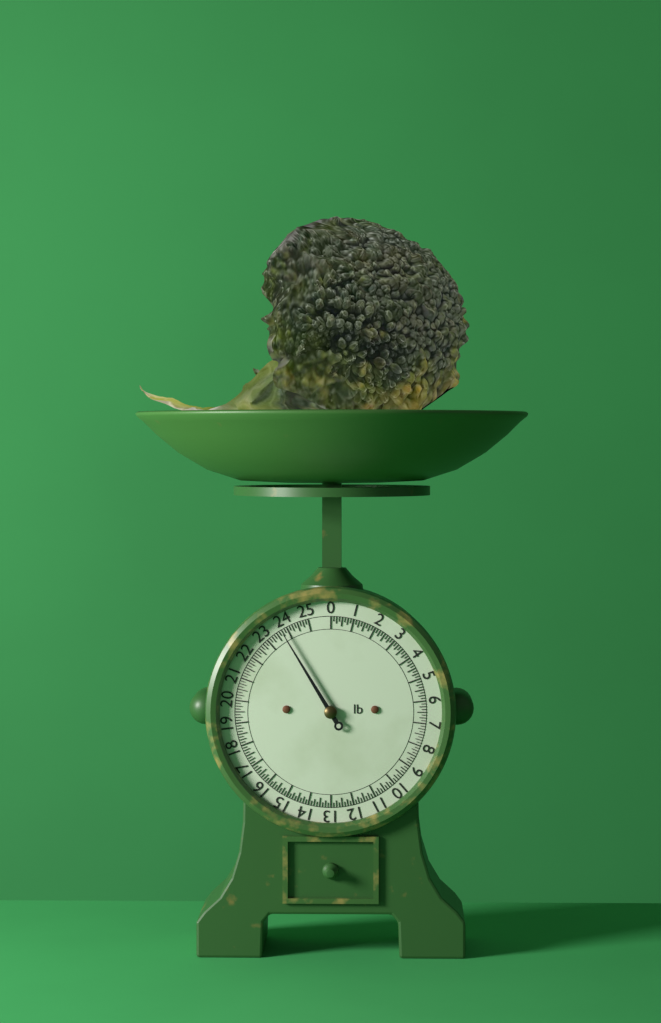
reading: 23.750 lb
